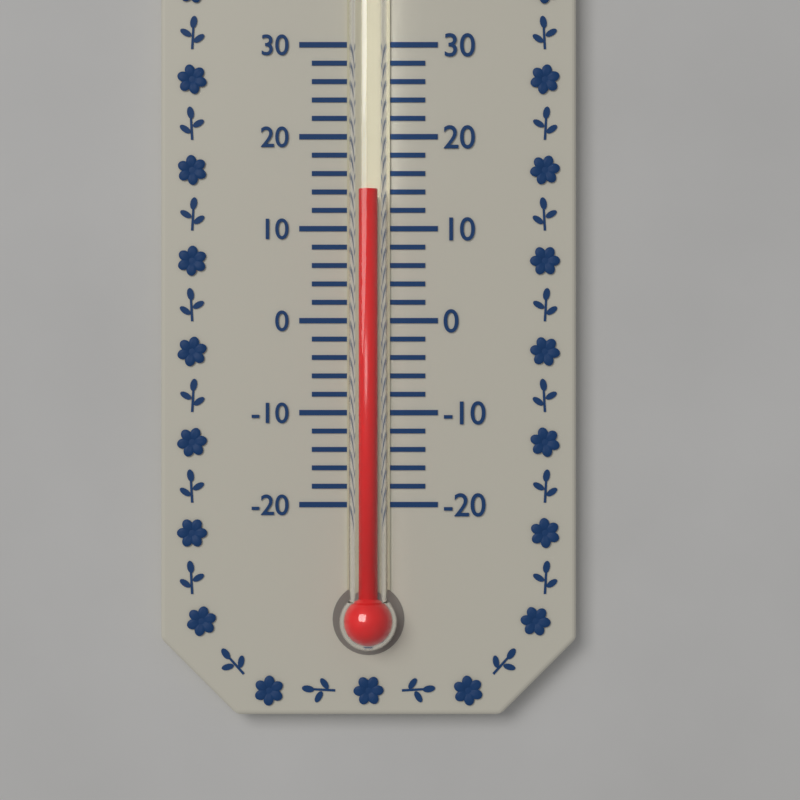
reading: 14 (no unit)
